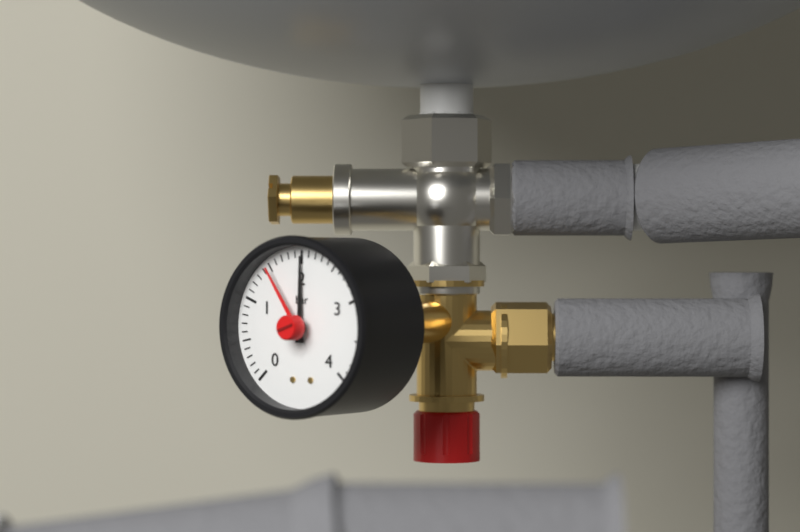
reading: 2.0 bar
